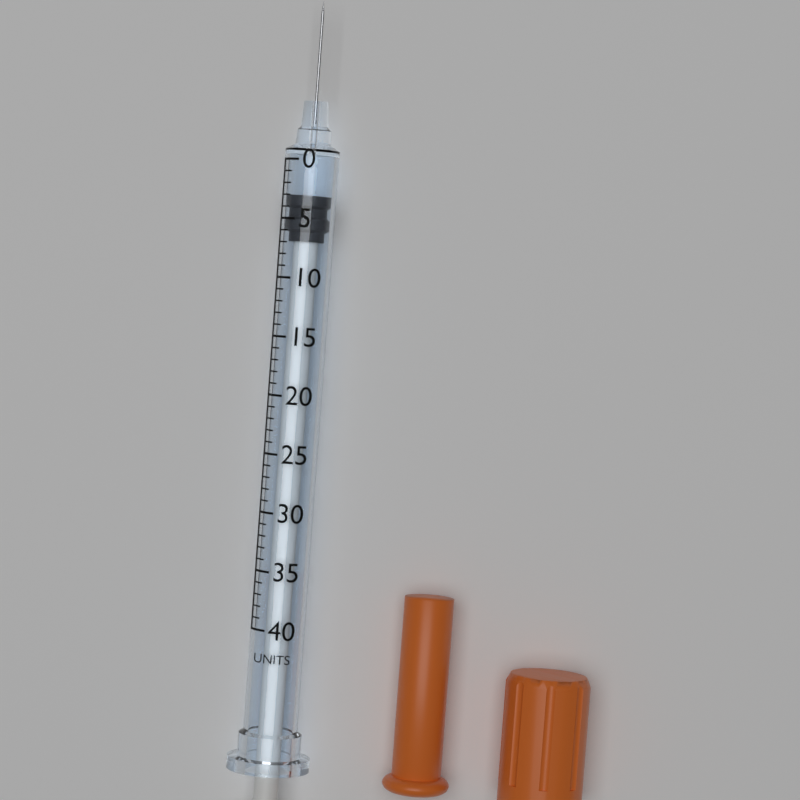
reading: 3 units
